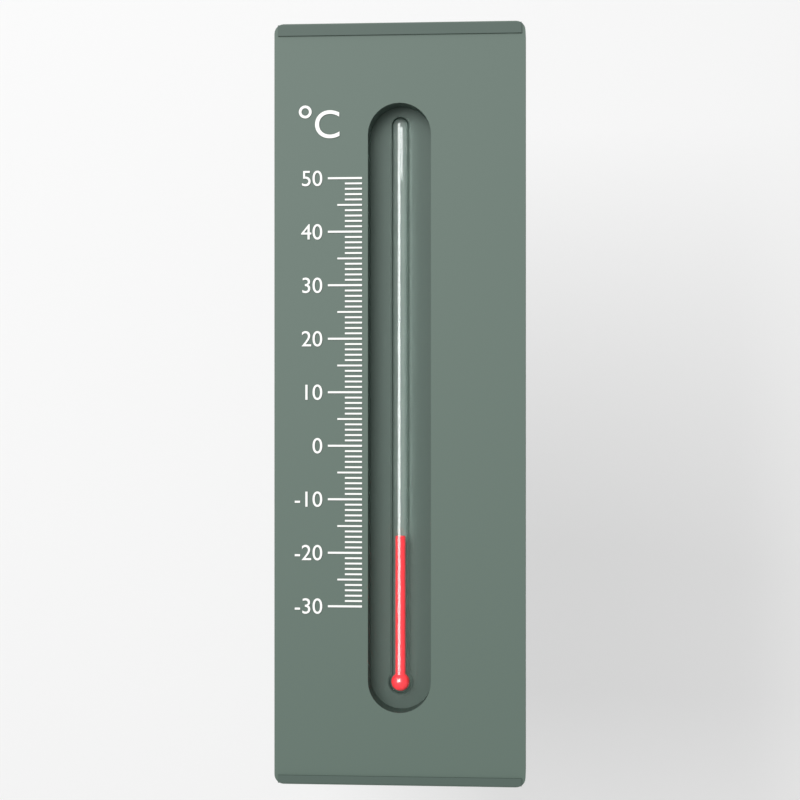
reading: -17 °C
